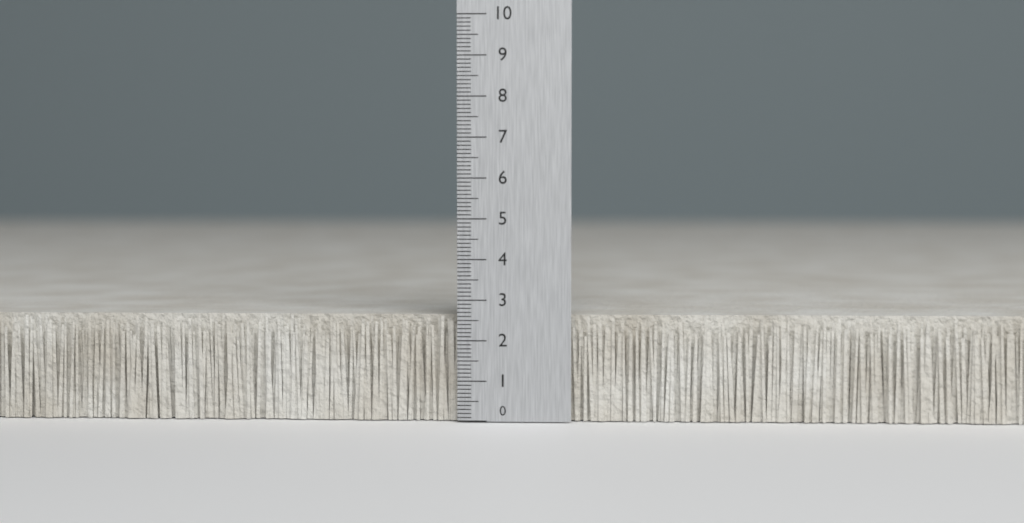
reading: 2.6 (no unit)
